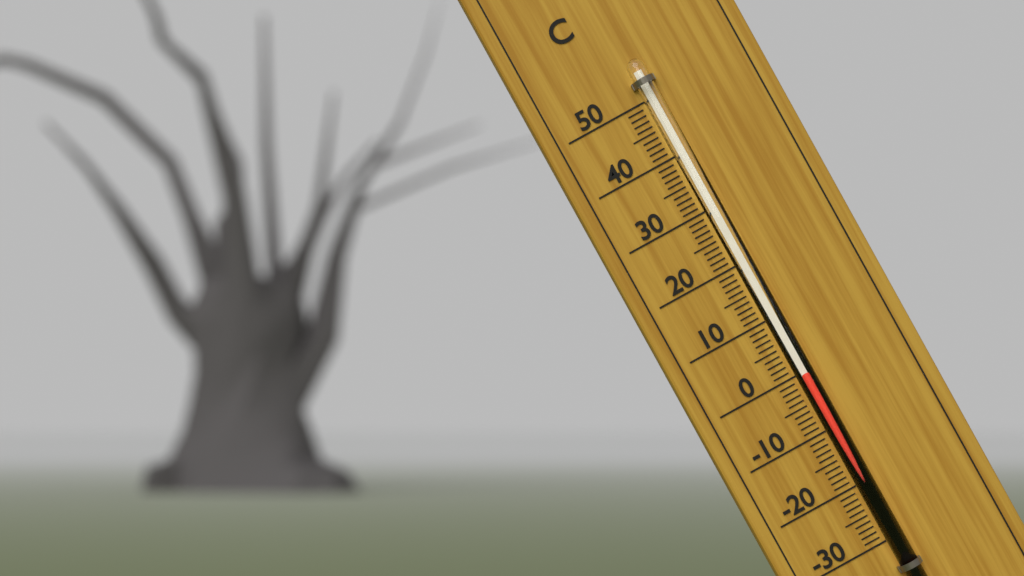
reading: 0 °C
